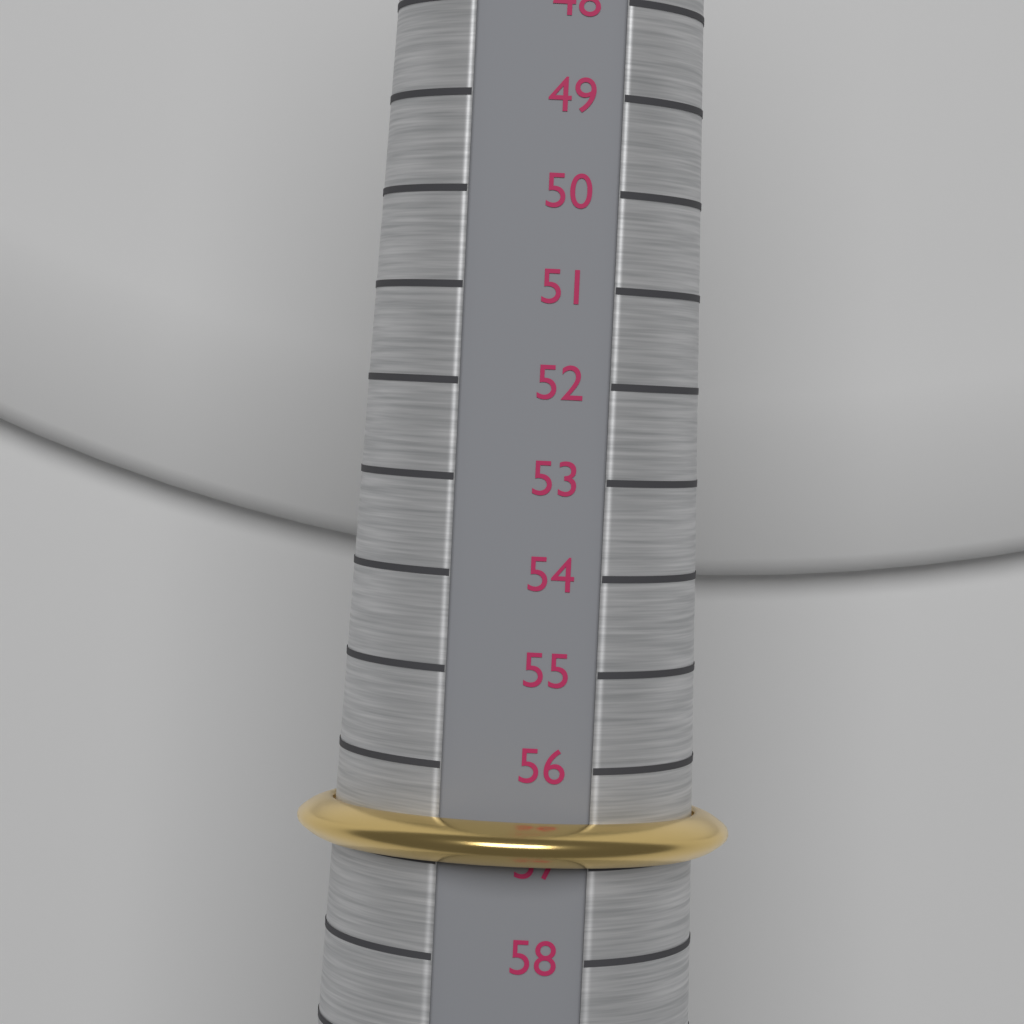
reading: 57 (no unit)
